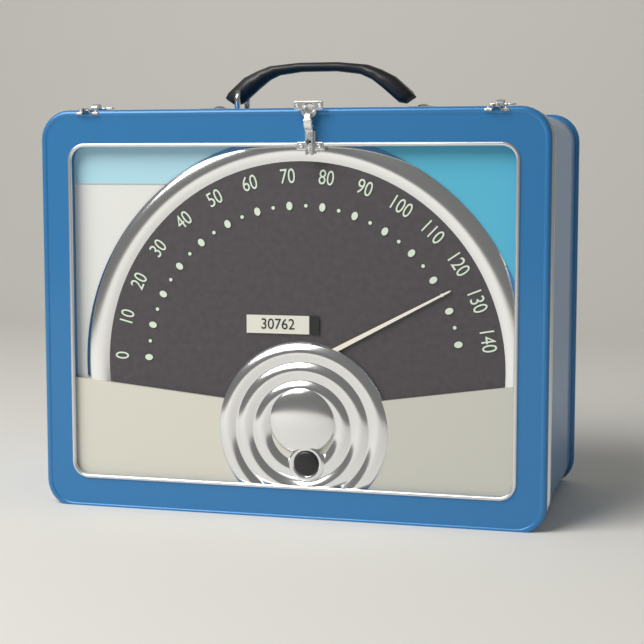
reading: 125 (no unit)
